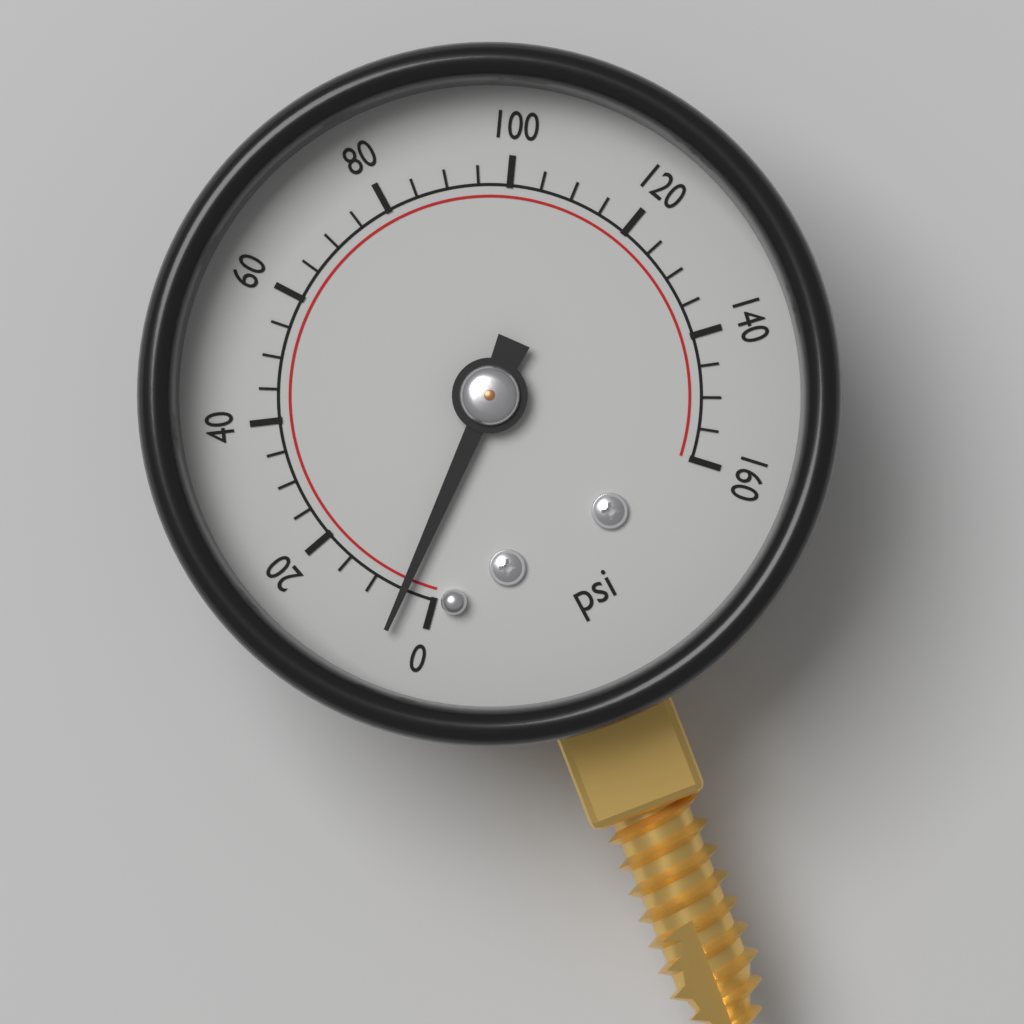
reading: 5 psi
